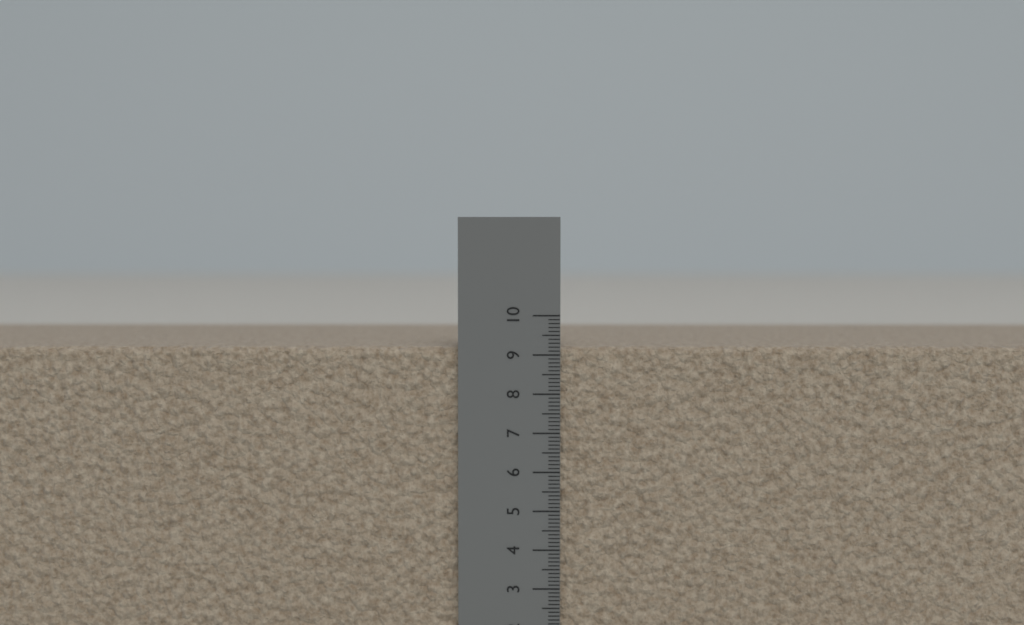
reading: 9.2 cm
